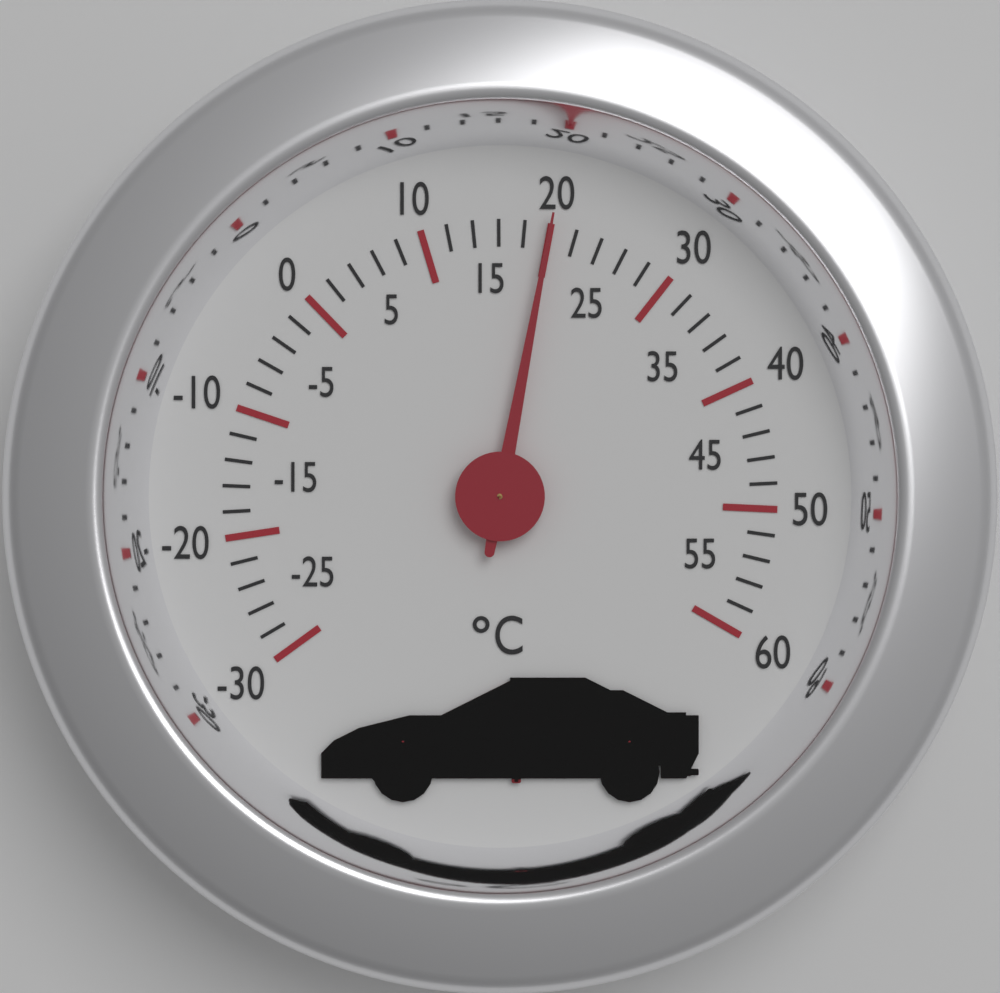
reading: 20 °C
